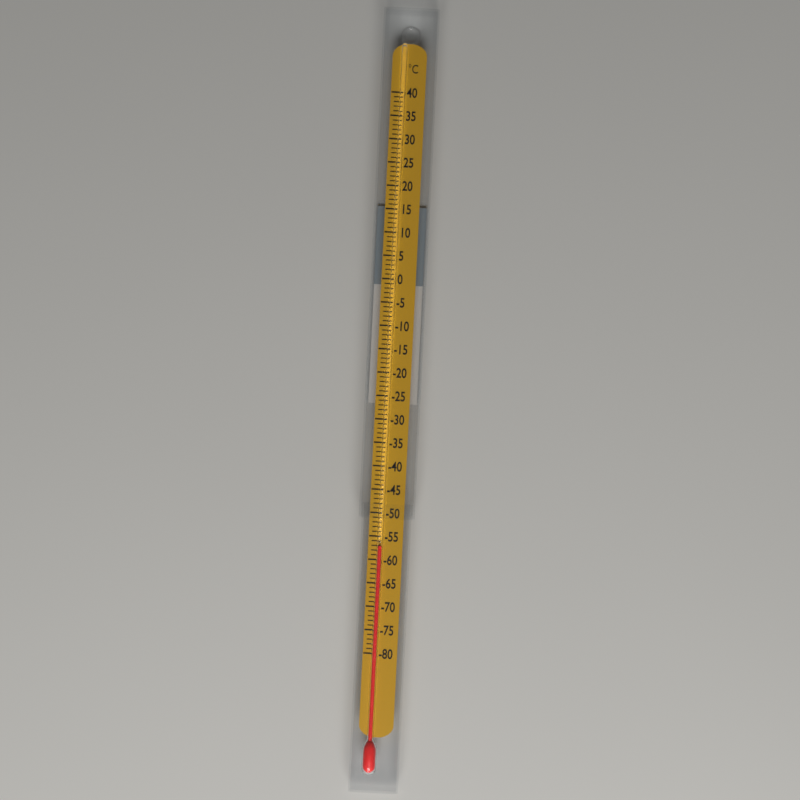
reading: -57 °C
